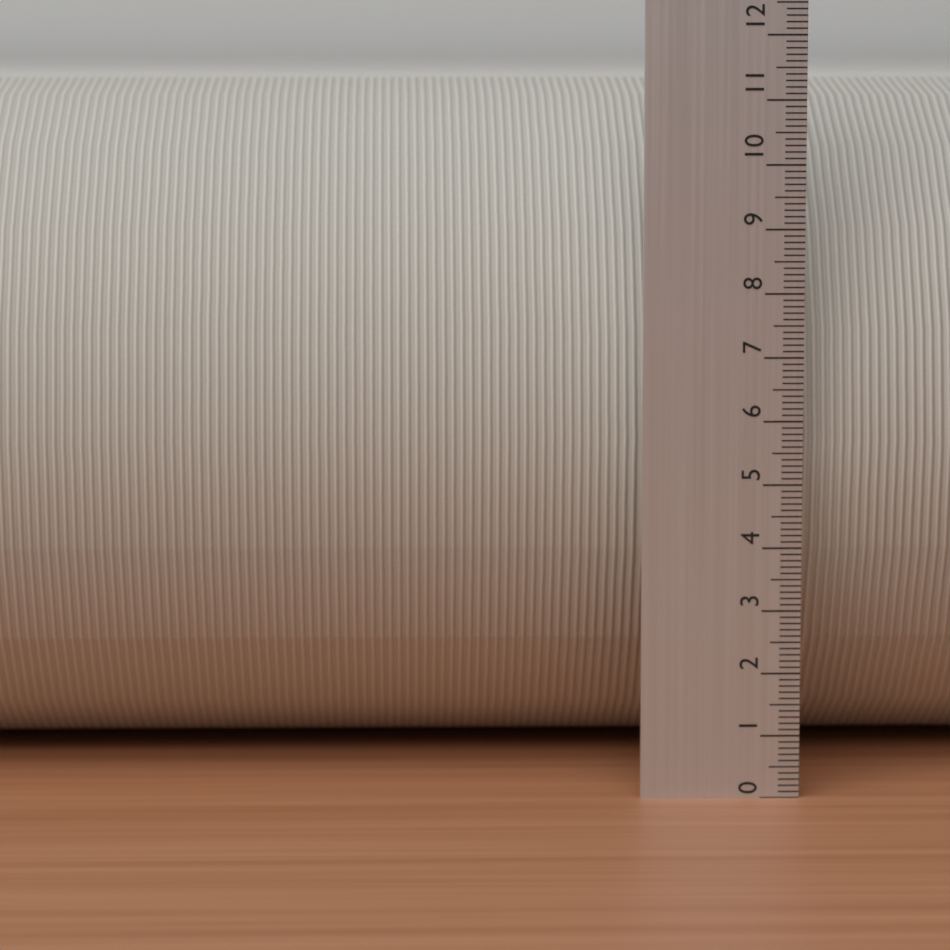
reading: 11.3 (no unit)
